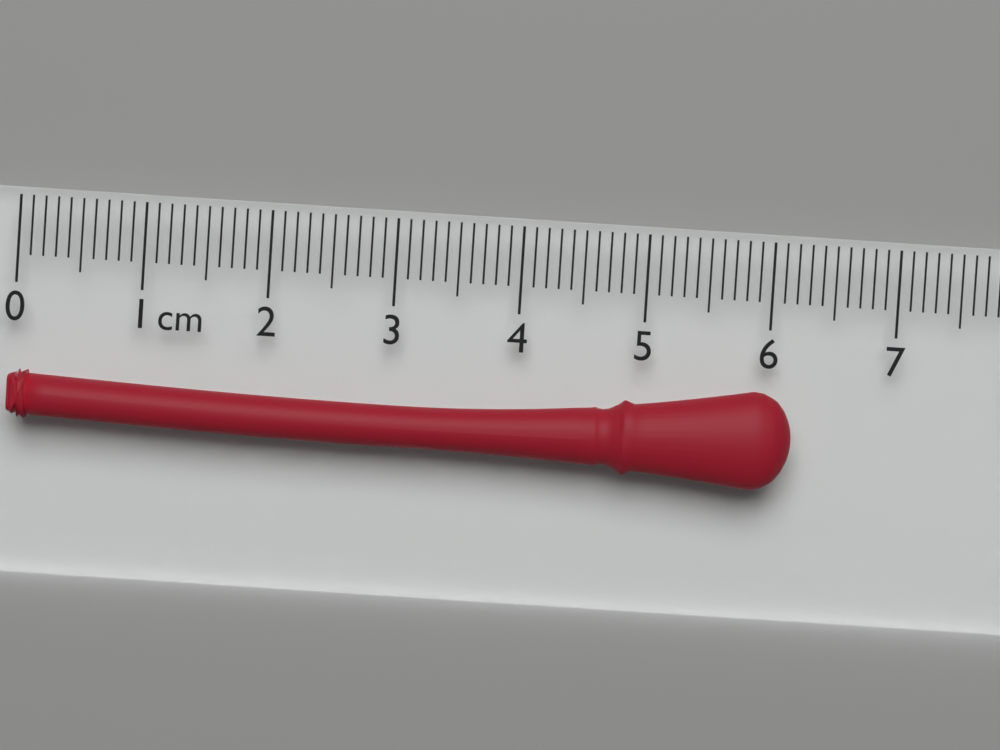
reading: 6.2 cm
